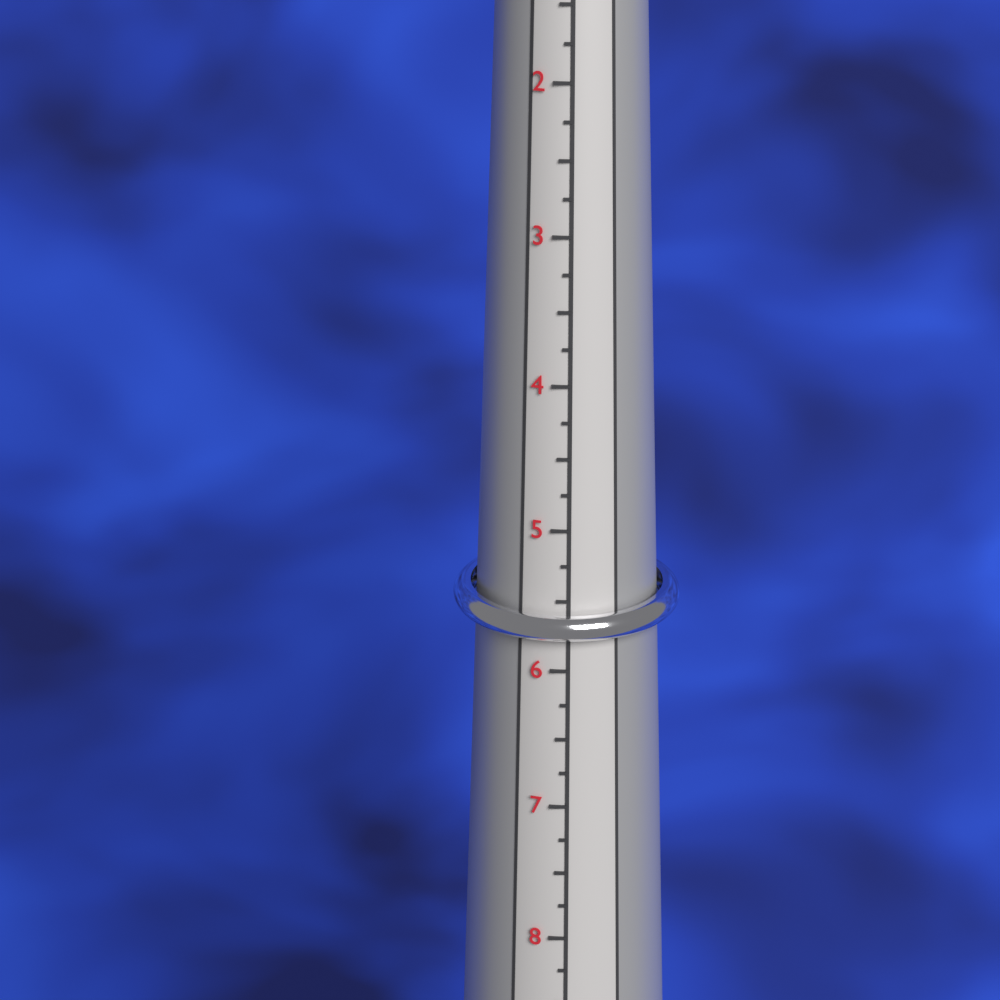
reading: 6.00 (no unit)
